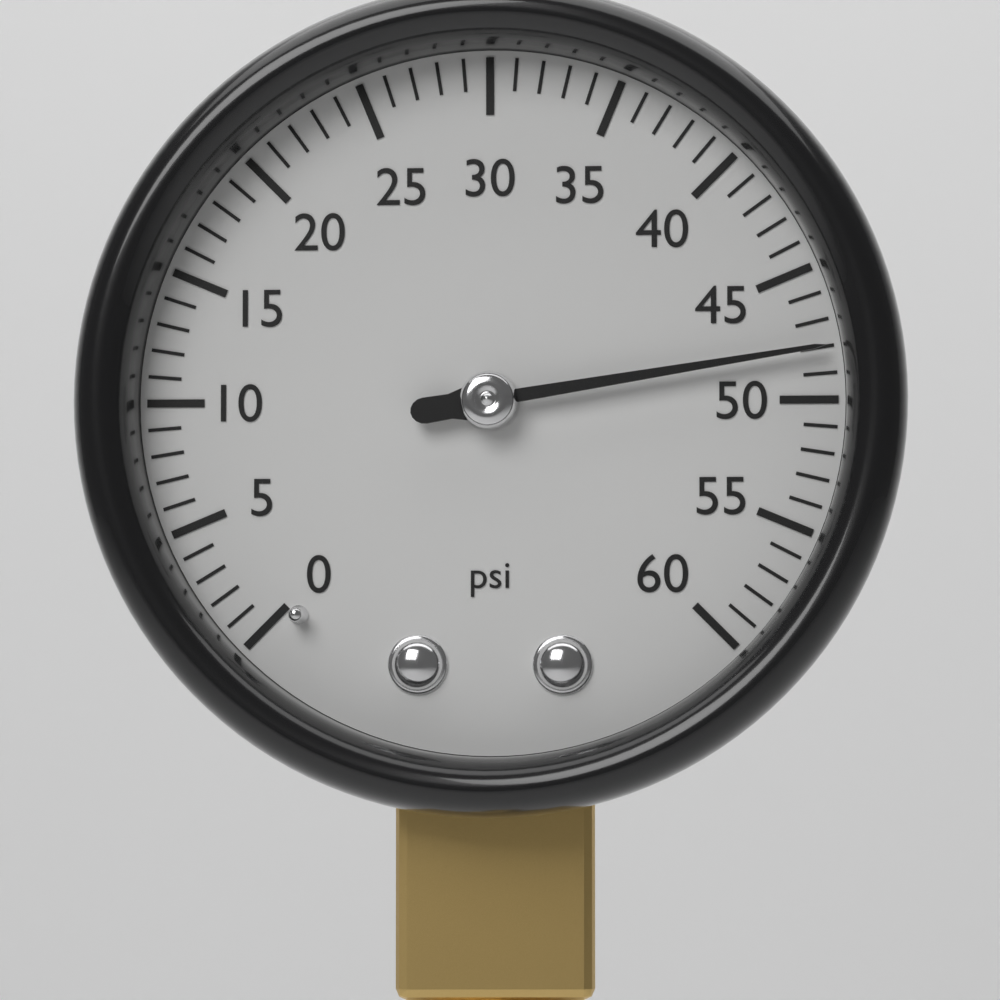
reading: 48 psi
